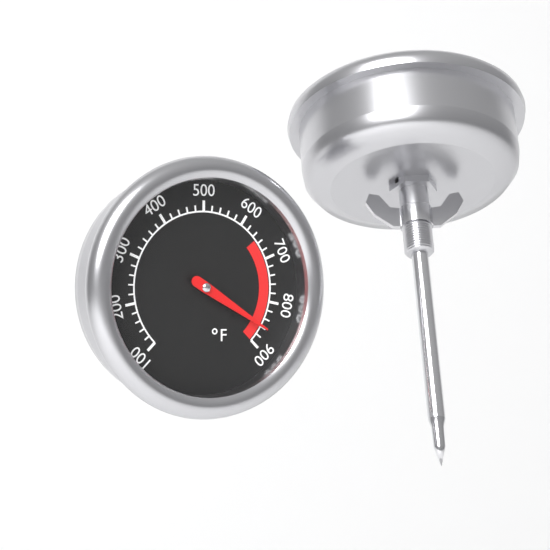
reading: 860 °F
